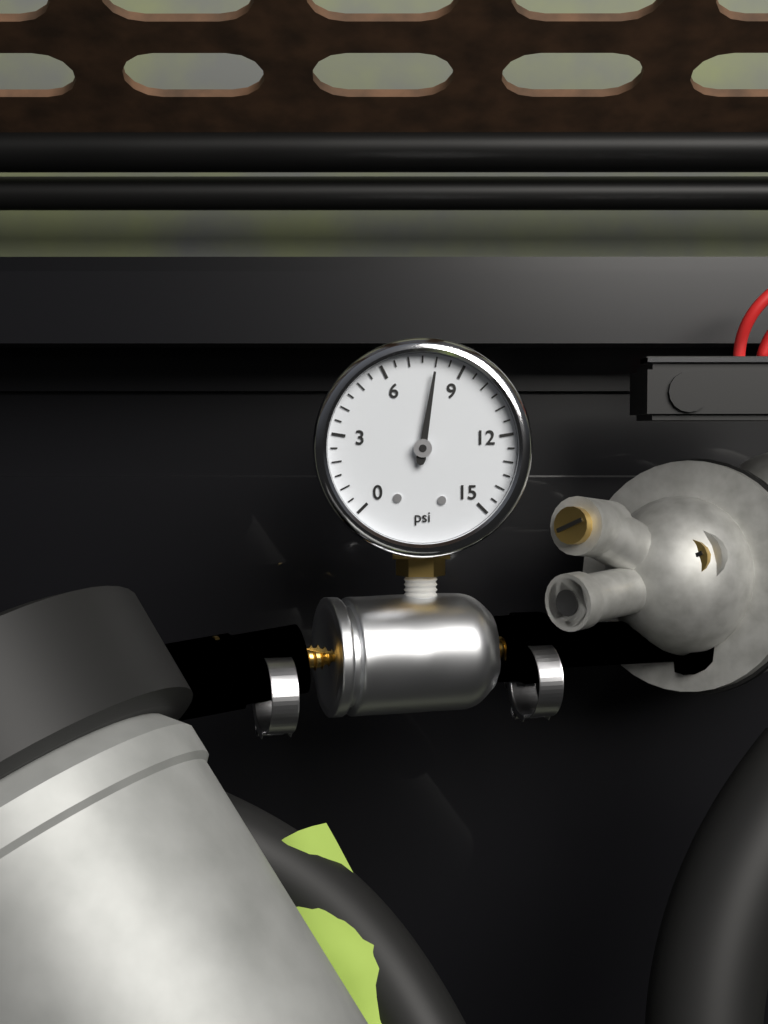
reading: 8.0 psi
